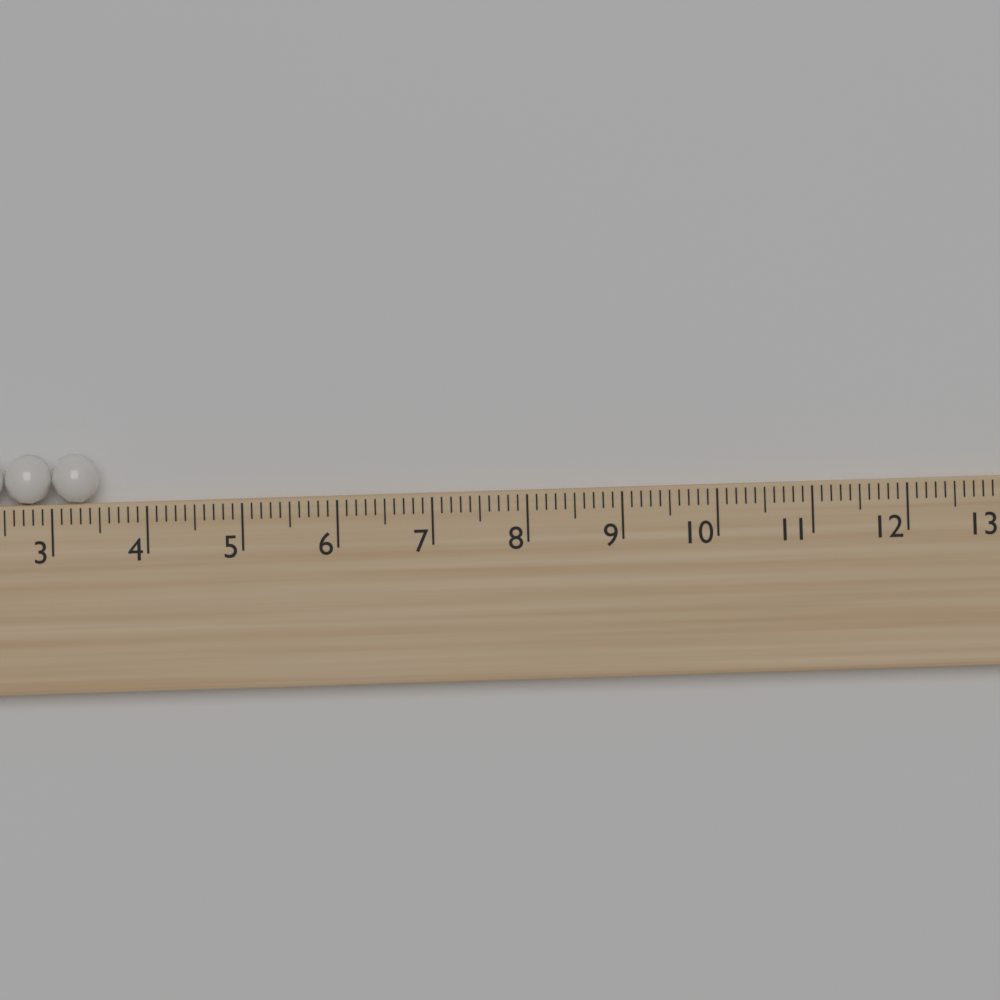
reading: 3.5 (no unit)
